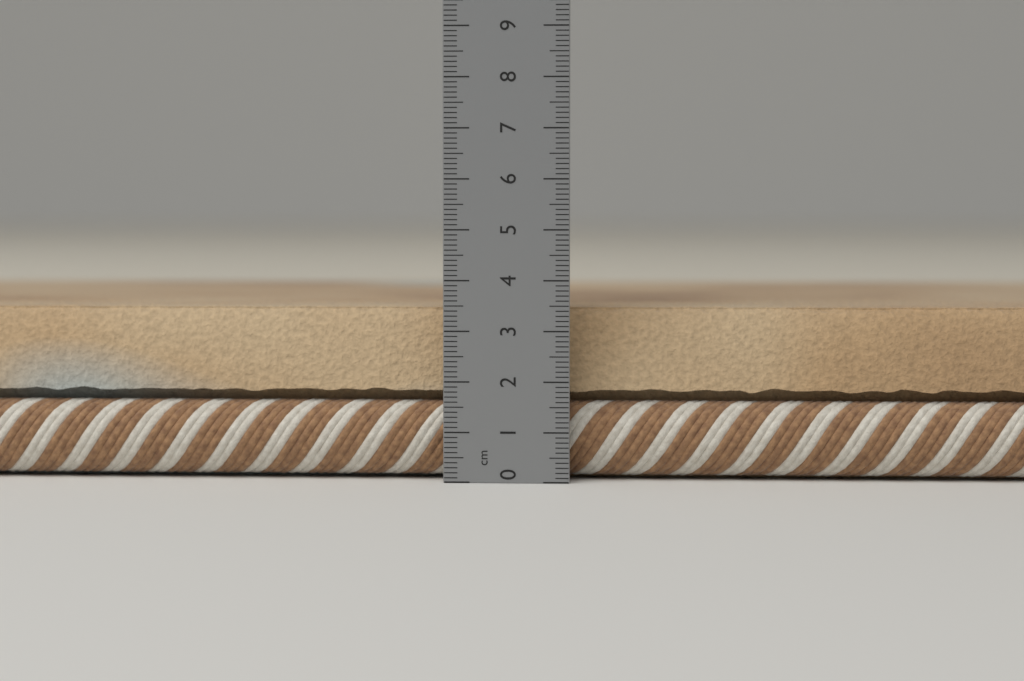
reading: 3.5 cm
